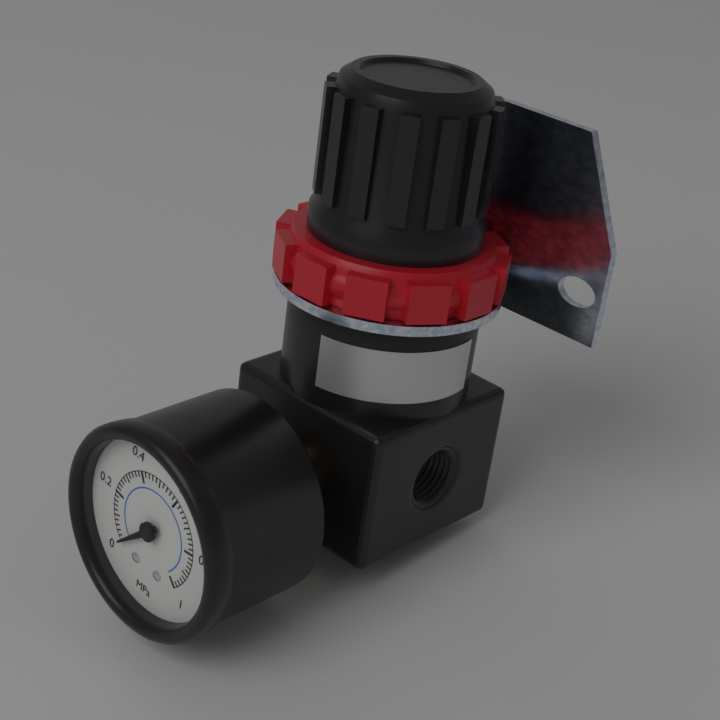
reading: 0.00 MPa
